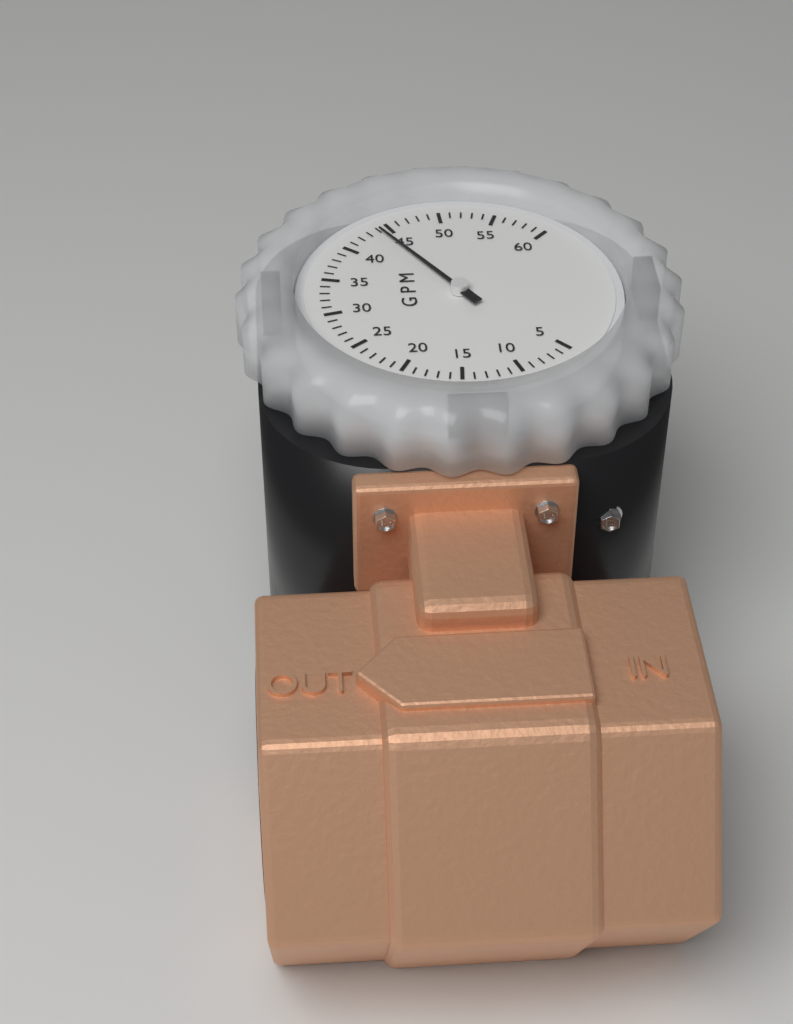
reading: 44 GPM
